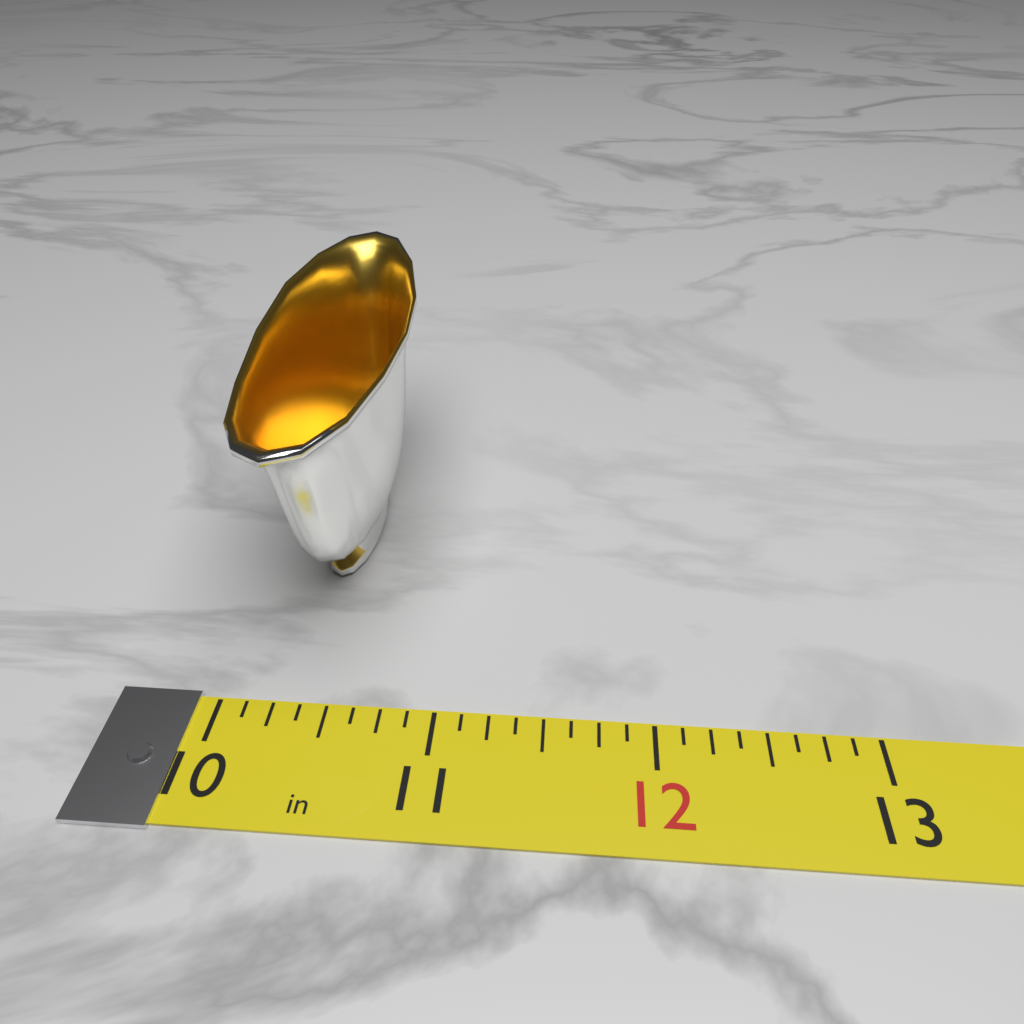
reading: 10.750 in
